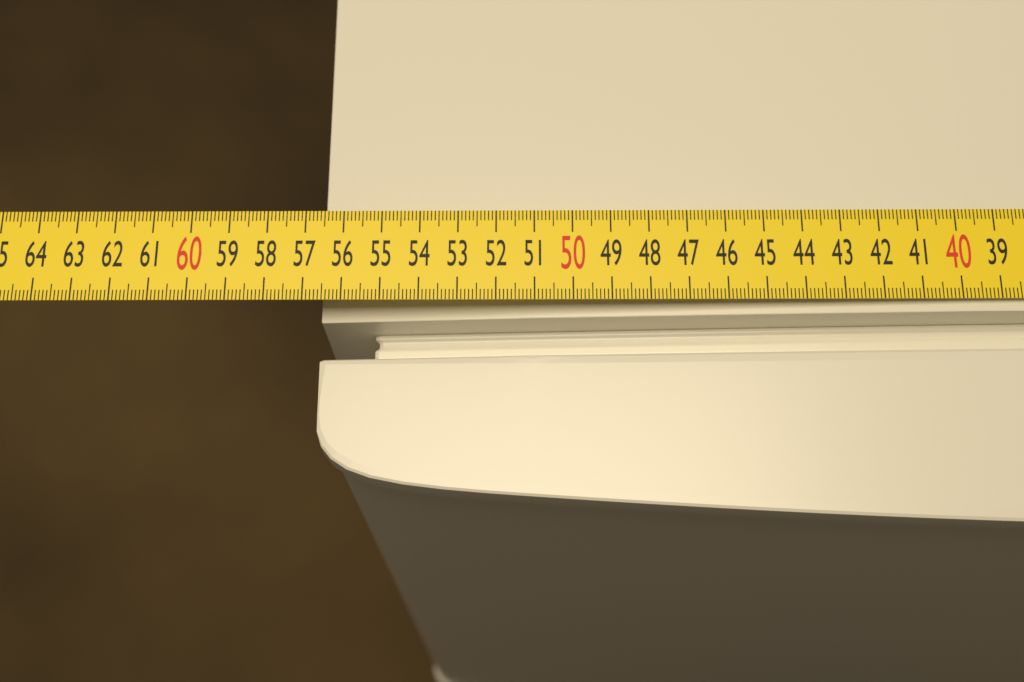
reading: 56.6 cm
